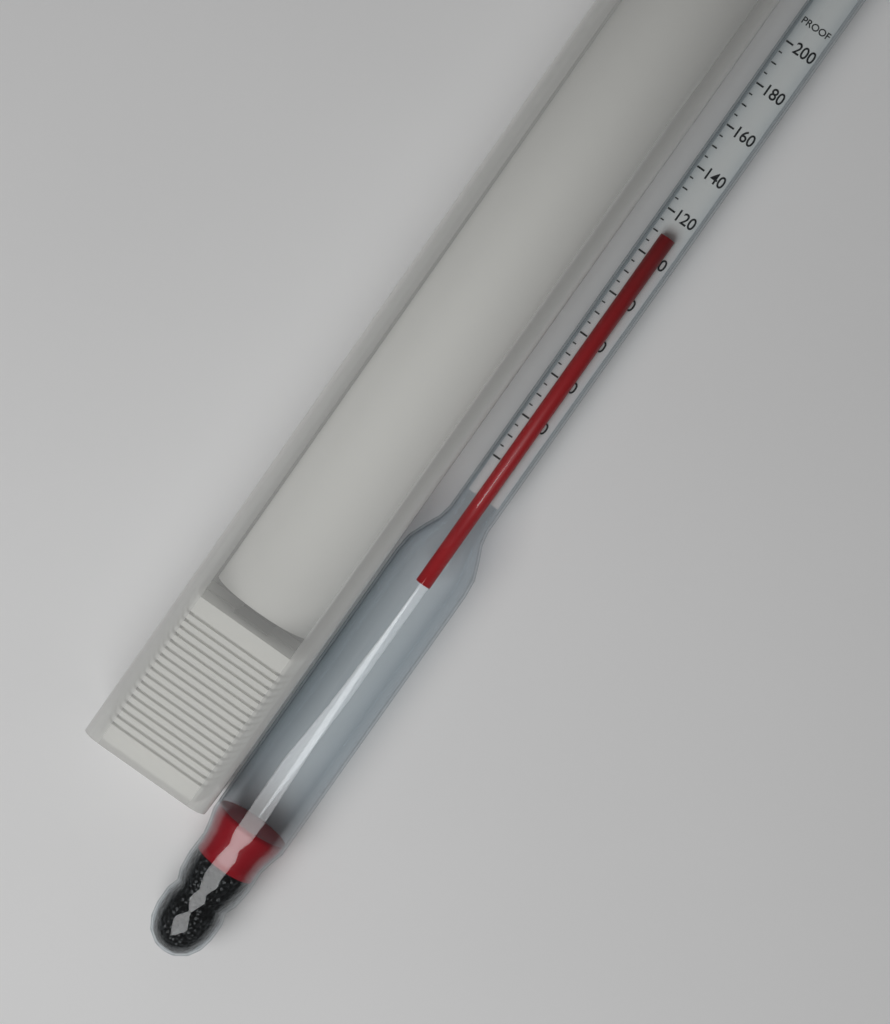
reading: 110 proof
